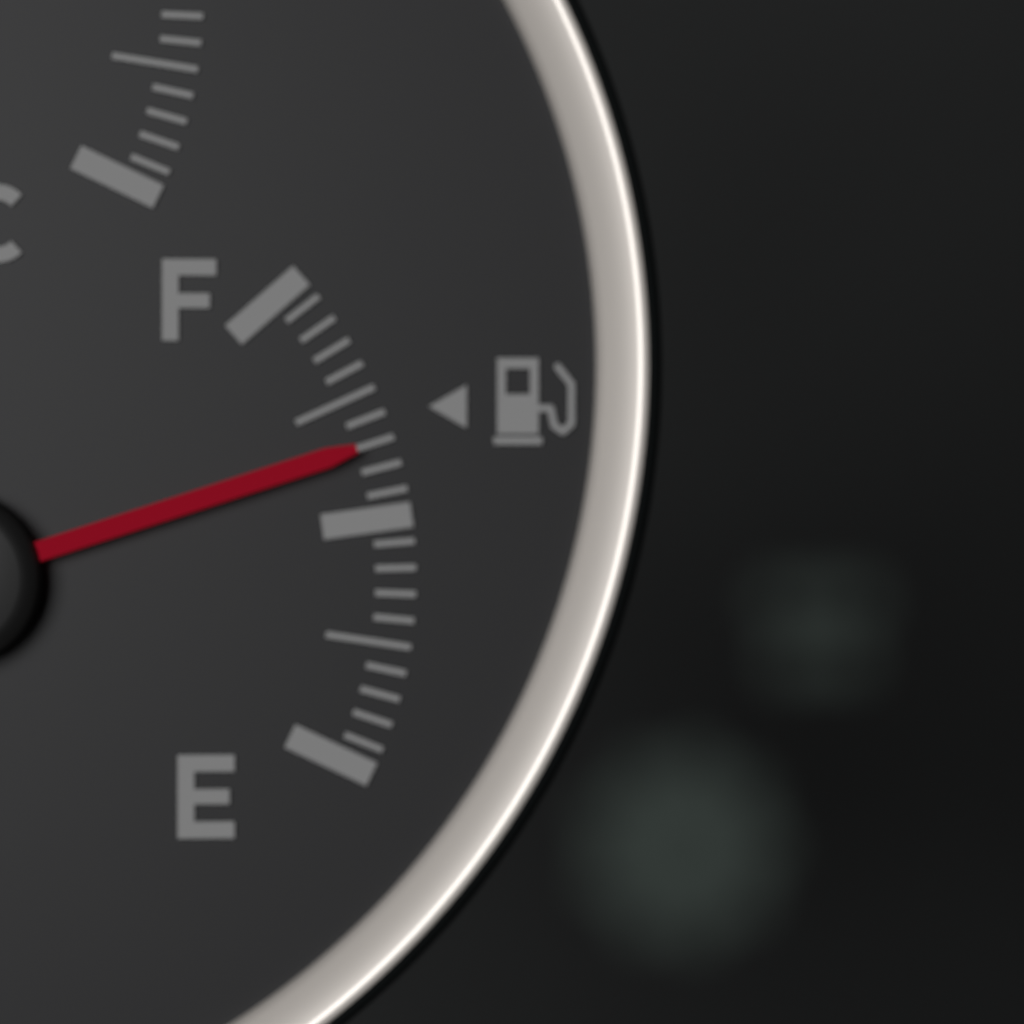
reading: 0.65 (no unit)
